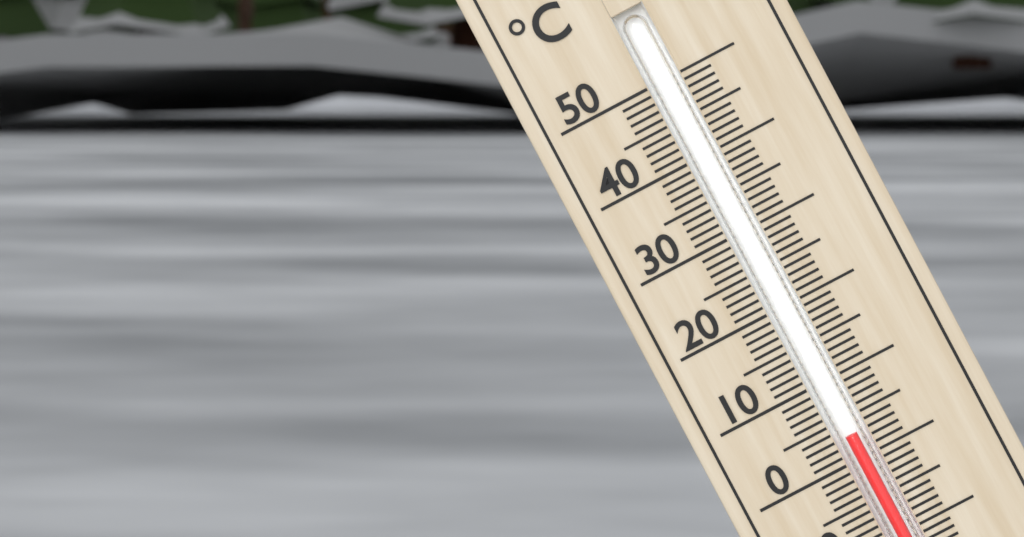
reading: 3 °C
